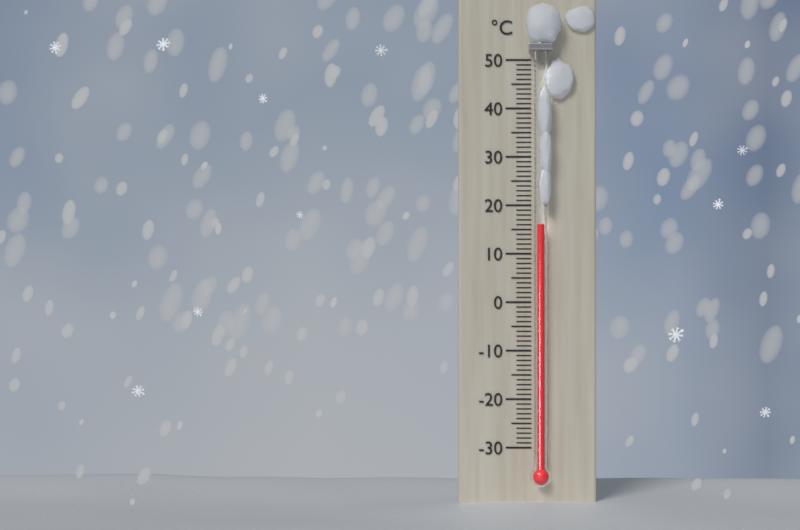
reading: 16 °C
